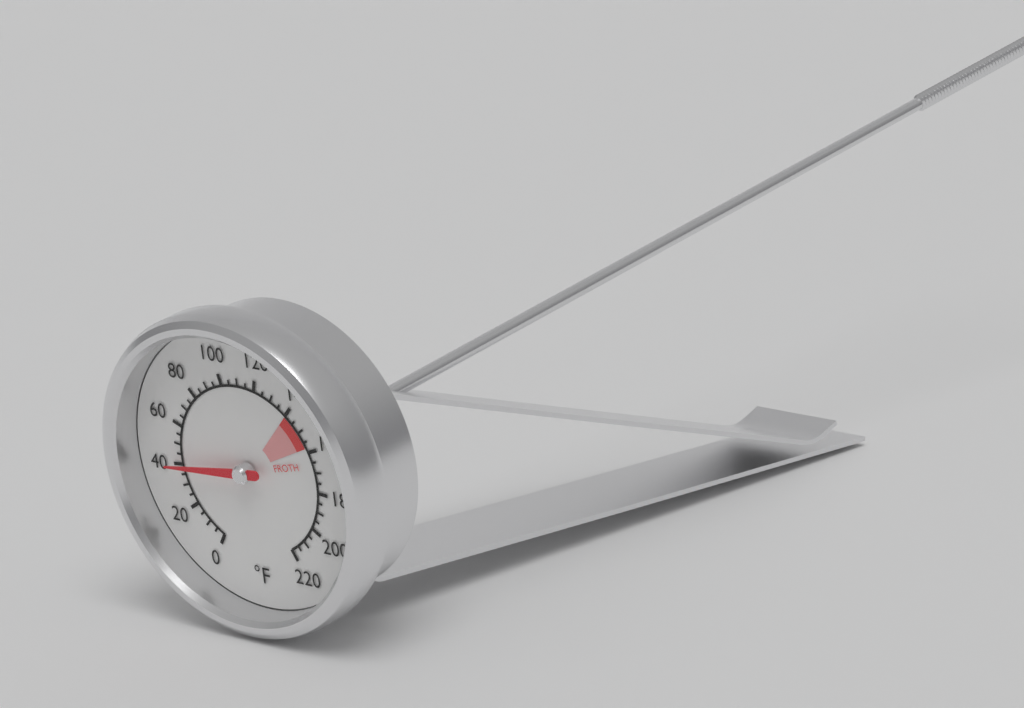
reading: 40 °F
